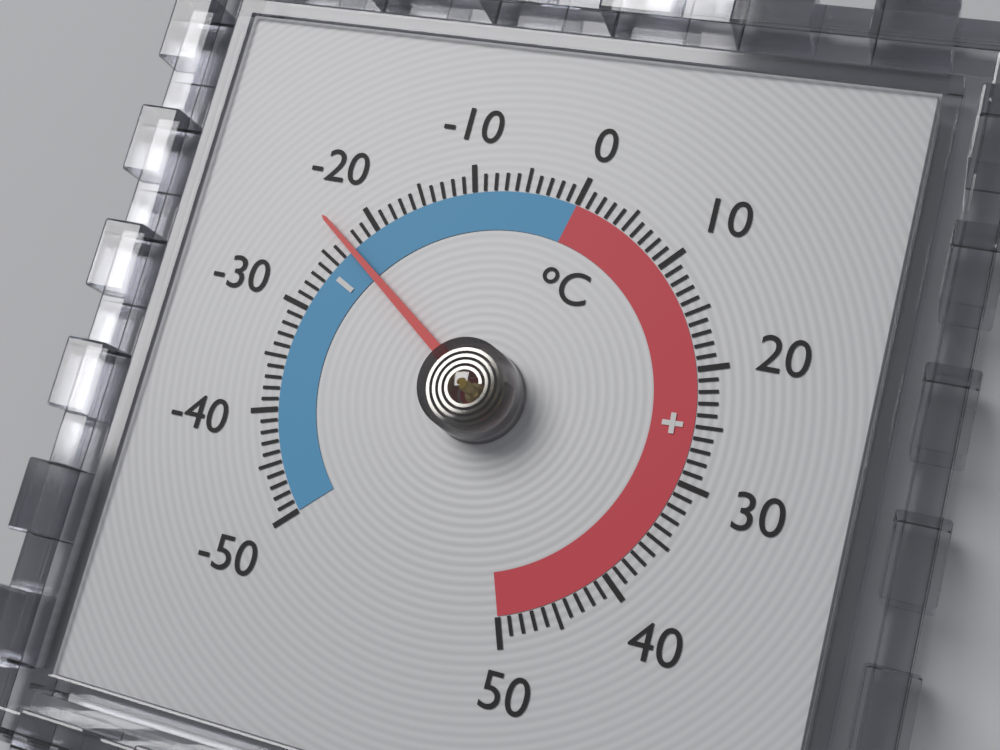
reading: -23 °C
